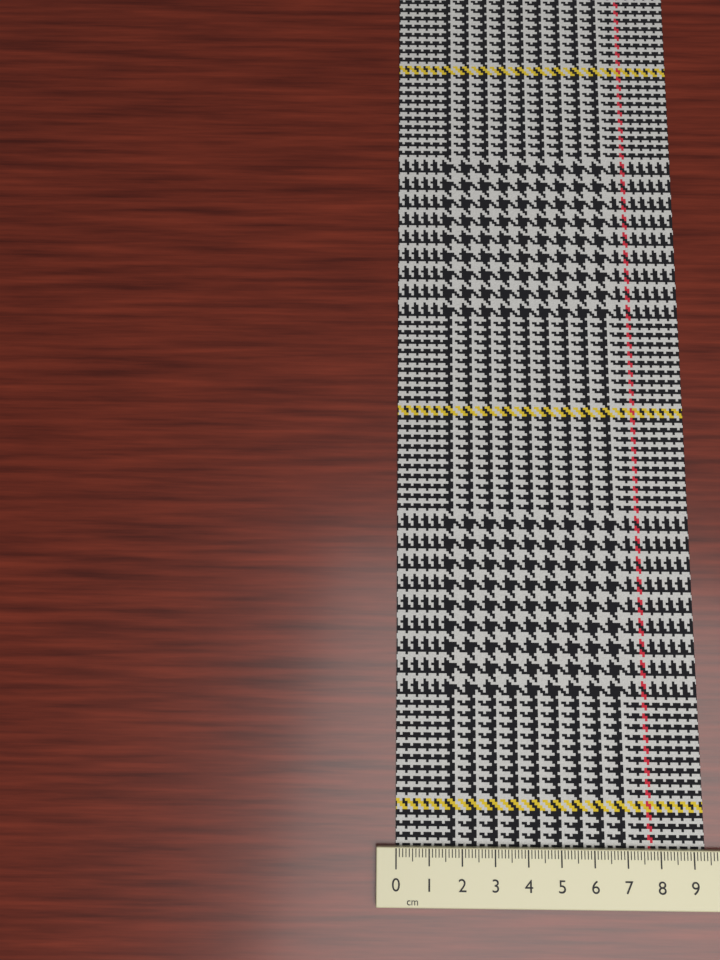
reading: 9.4 cm
